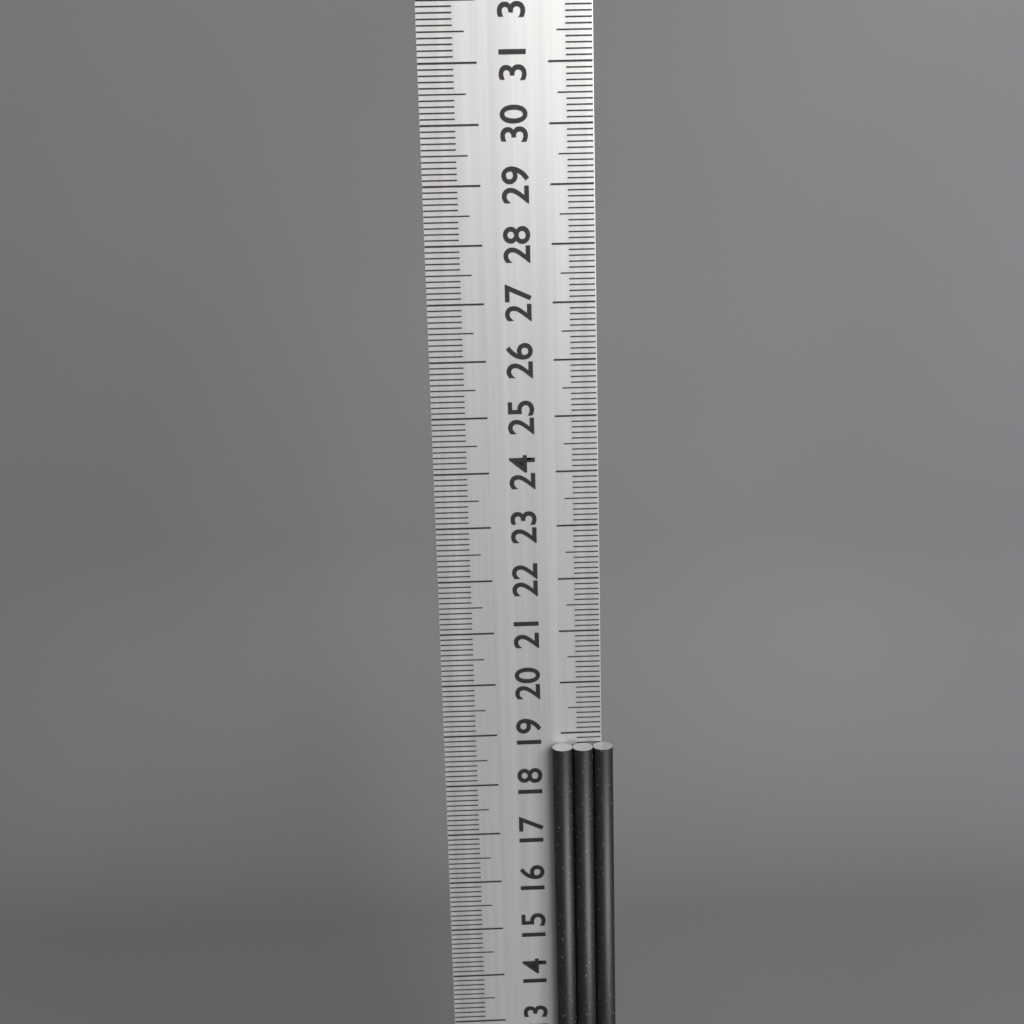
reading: 18.8 cm
